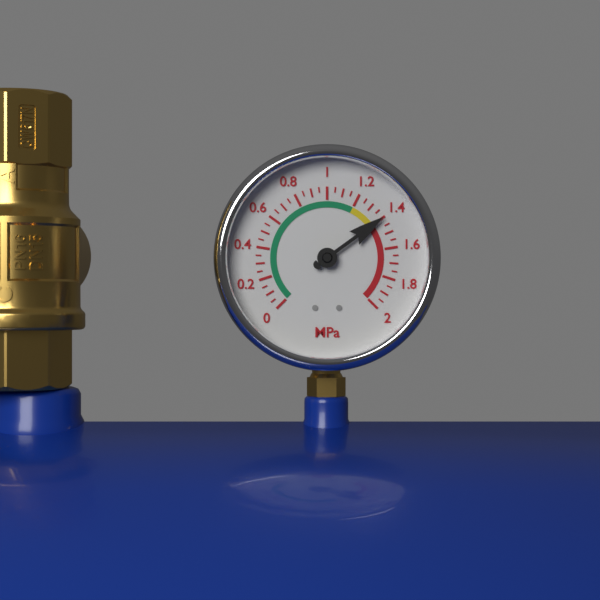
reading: 1.40 MPa
